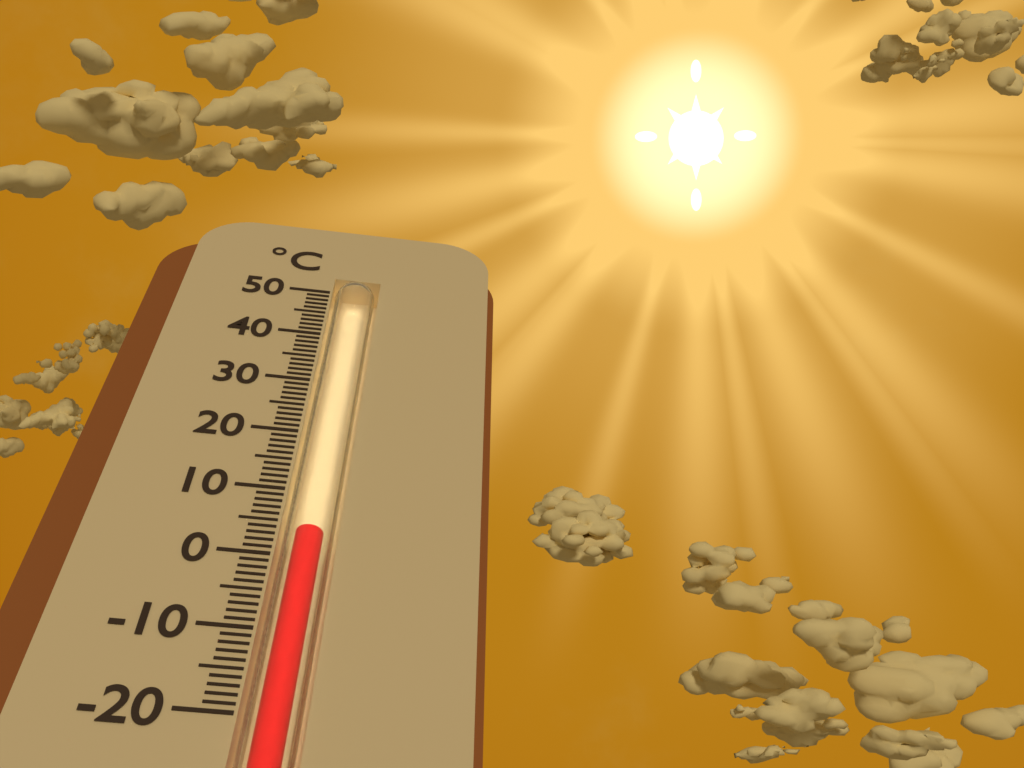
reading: 4 °C
